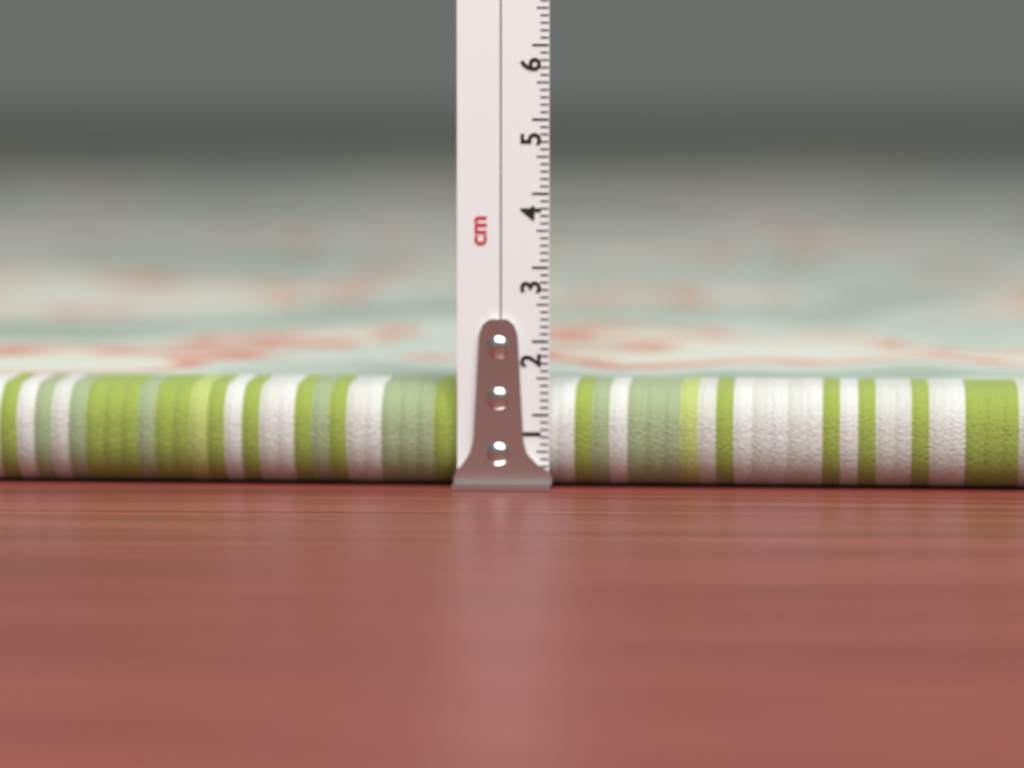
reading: 1.4 cm
